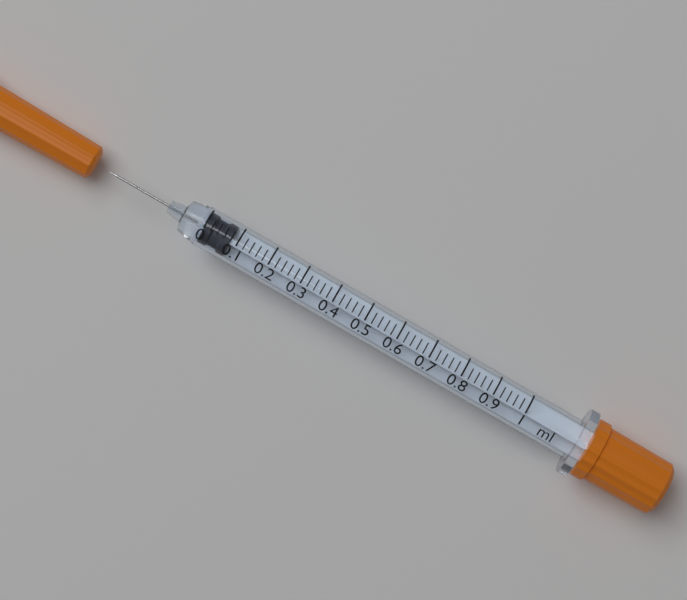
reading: 0.00 ml
